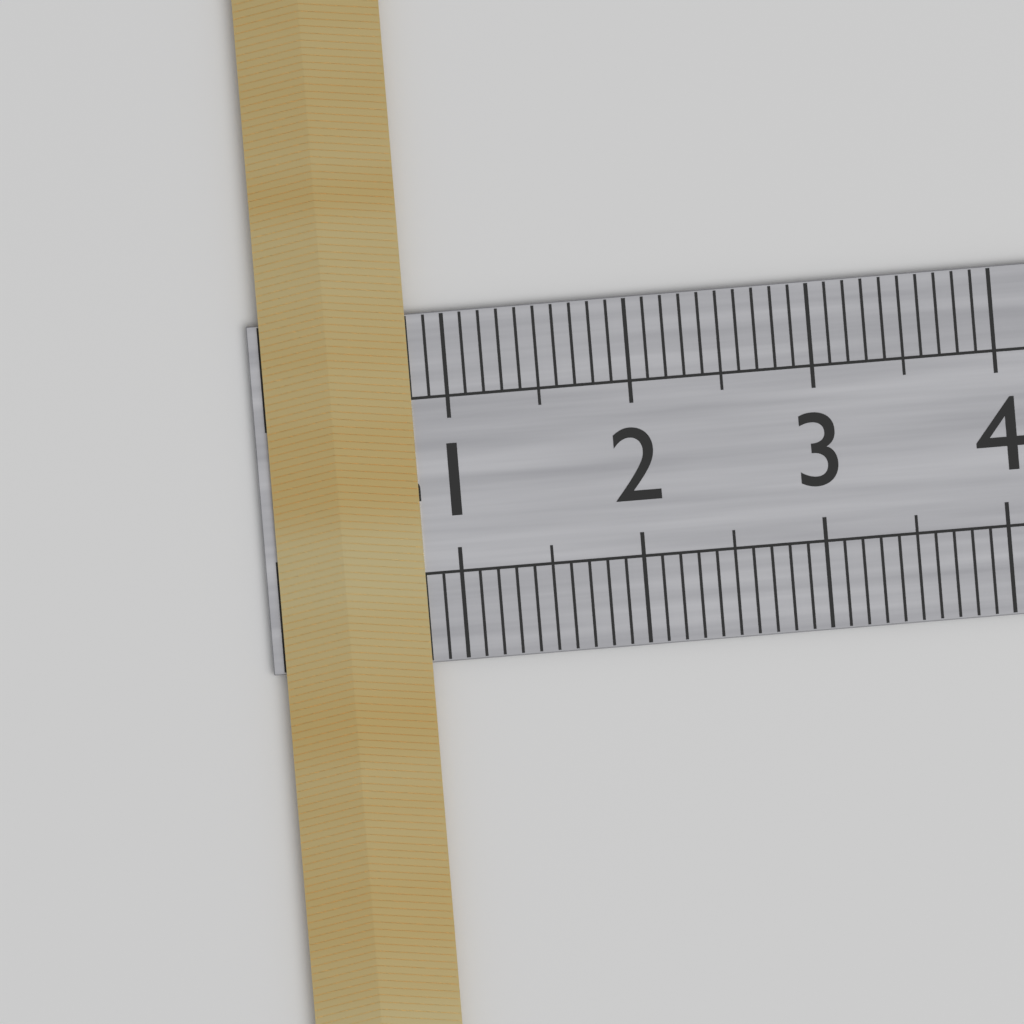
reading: 0.8 cm
